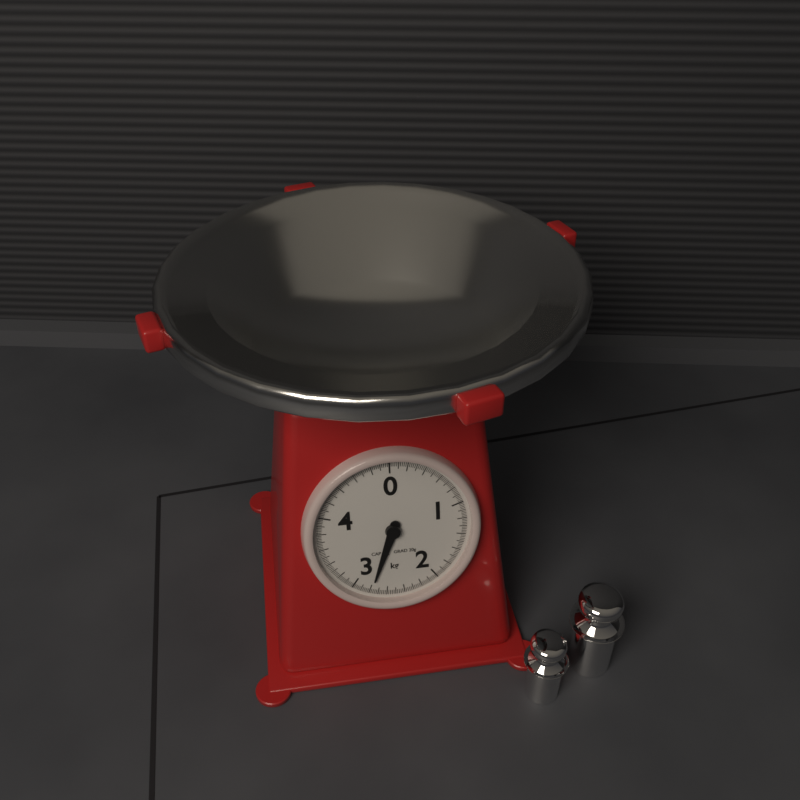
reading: 2.78 kg
